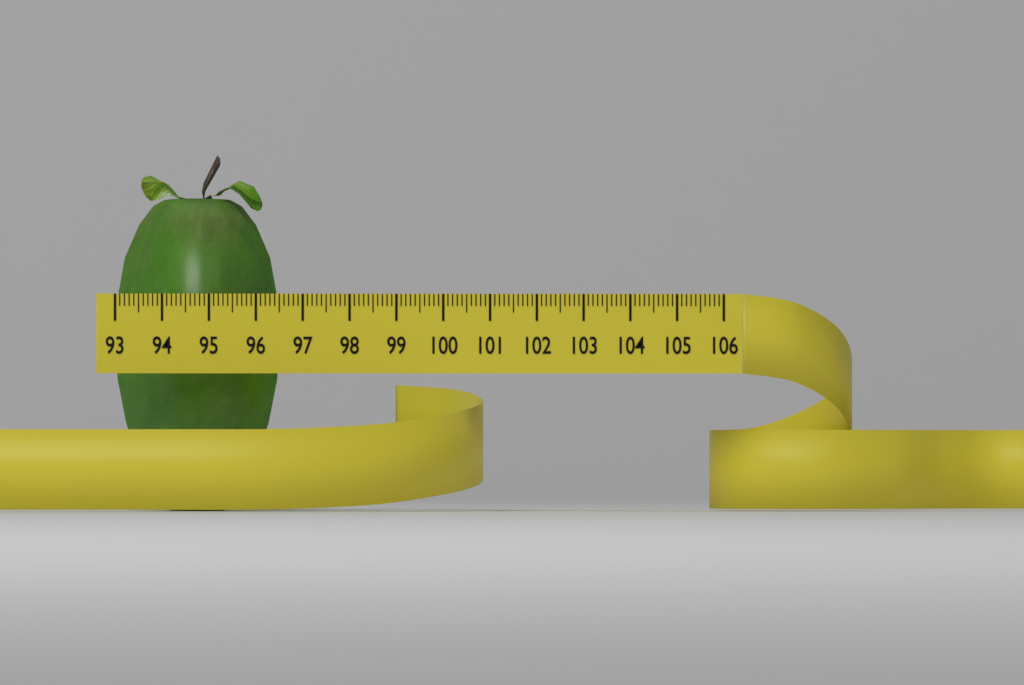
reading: 96.6 (no unit)
